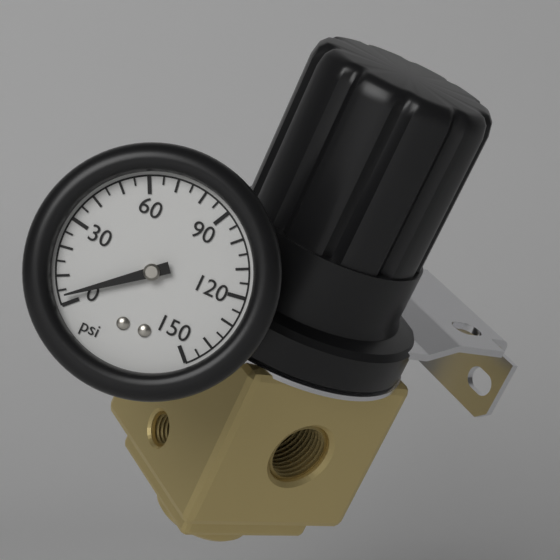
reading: 3 psi
